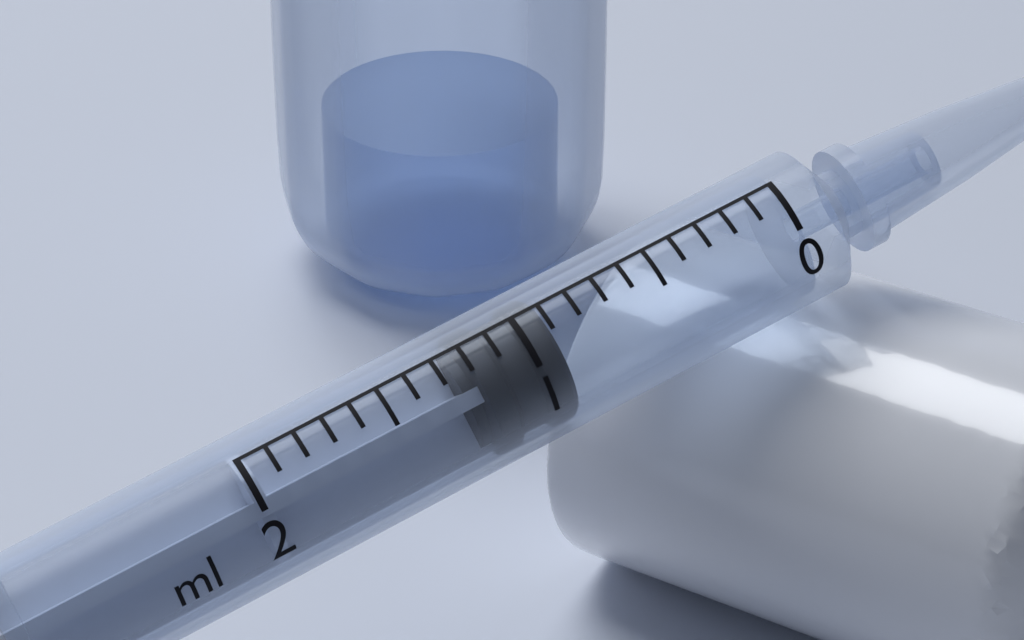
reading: 0.9 ml
